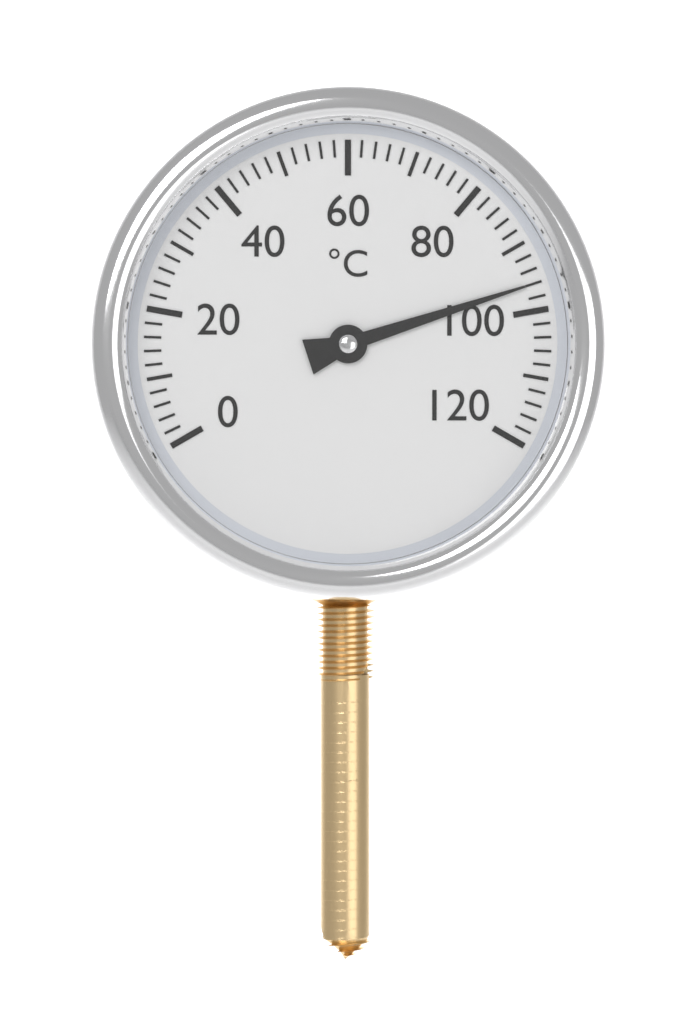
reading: 96 °C
